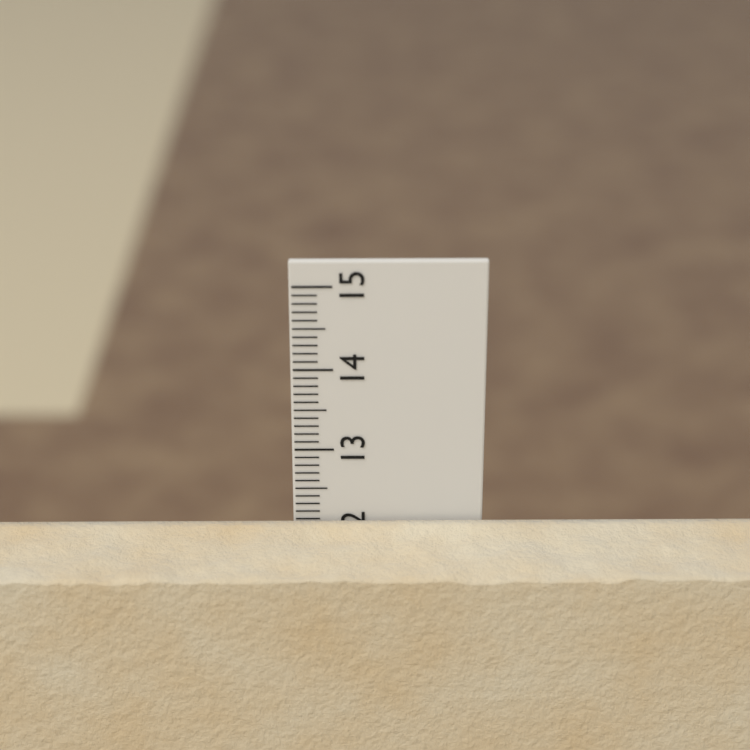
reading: 12.1 cm
